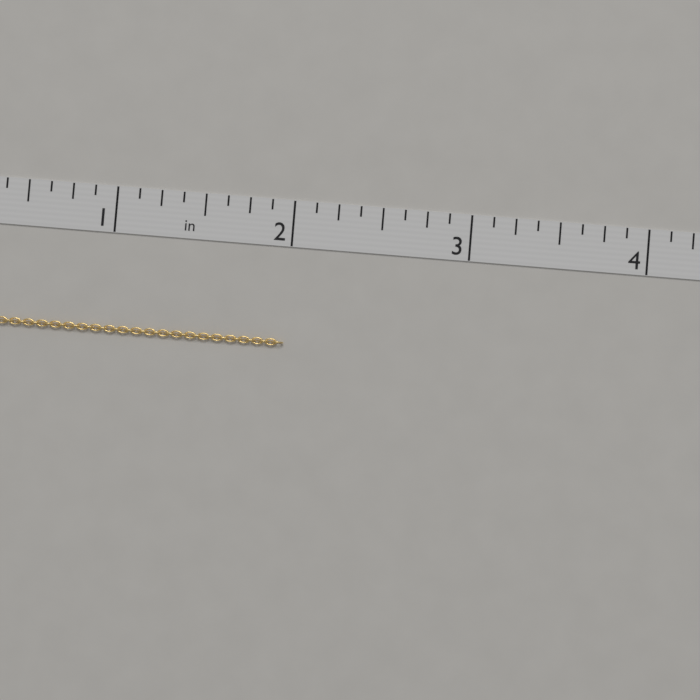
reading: 2.000 in
